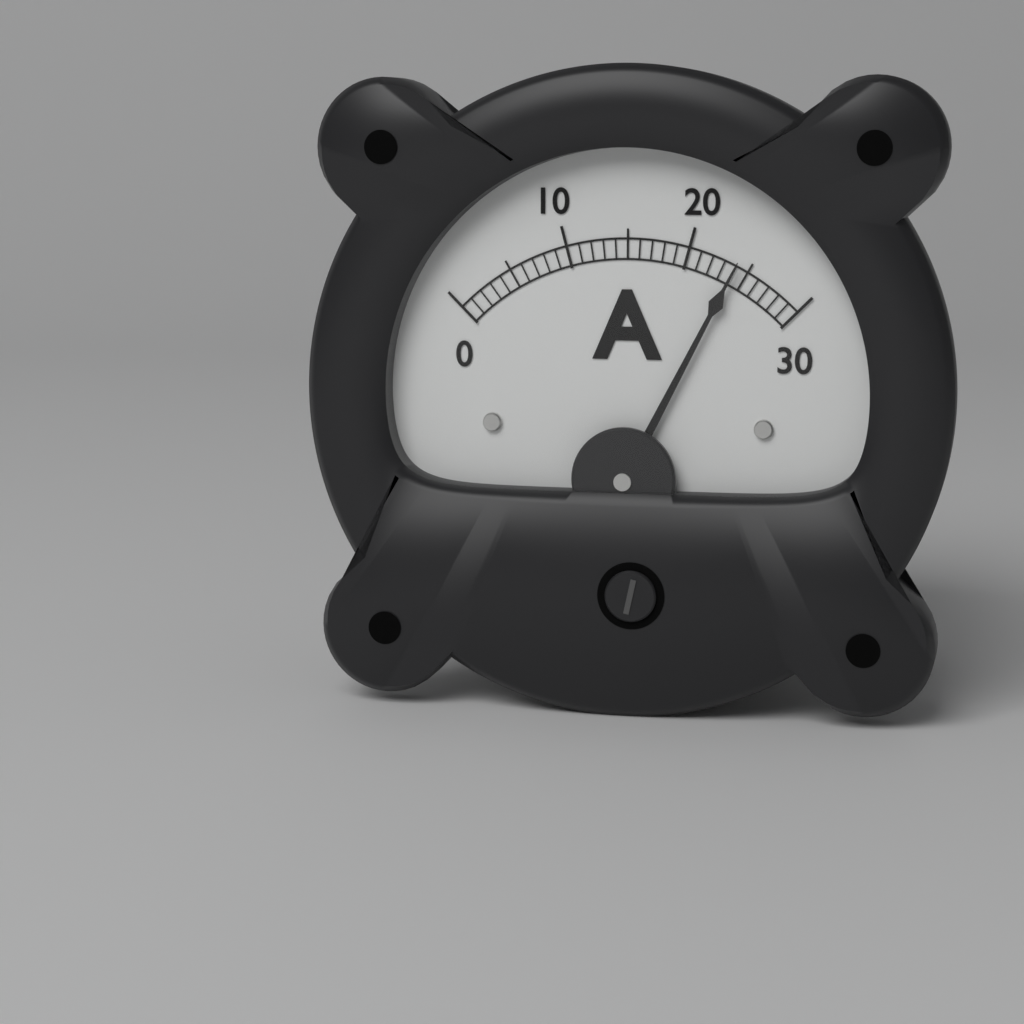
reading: 24 A
